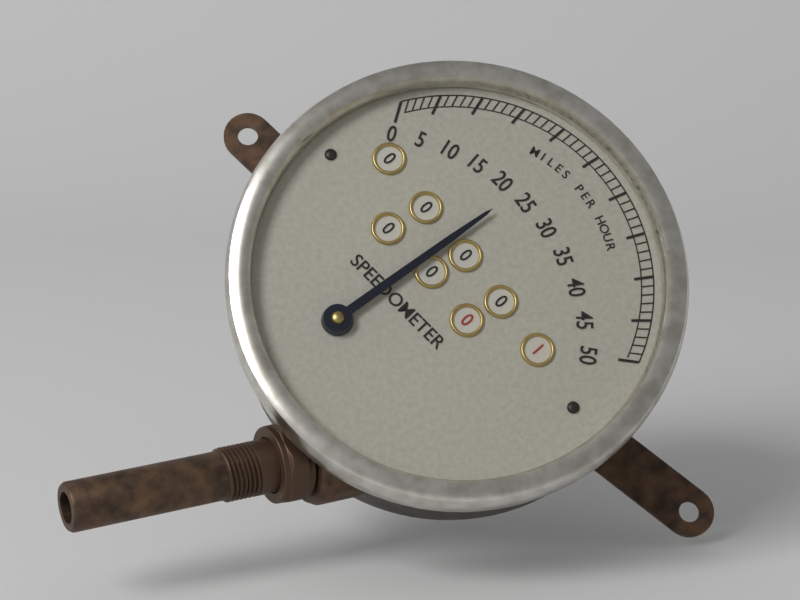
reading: 23 mph
